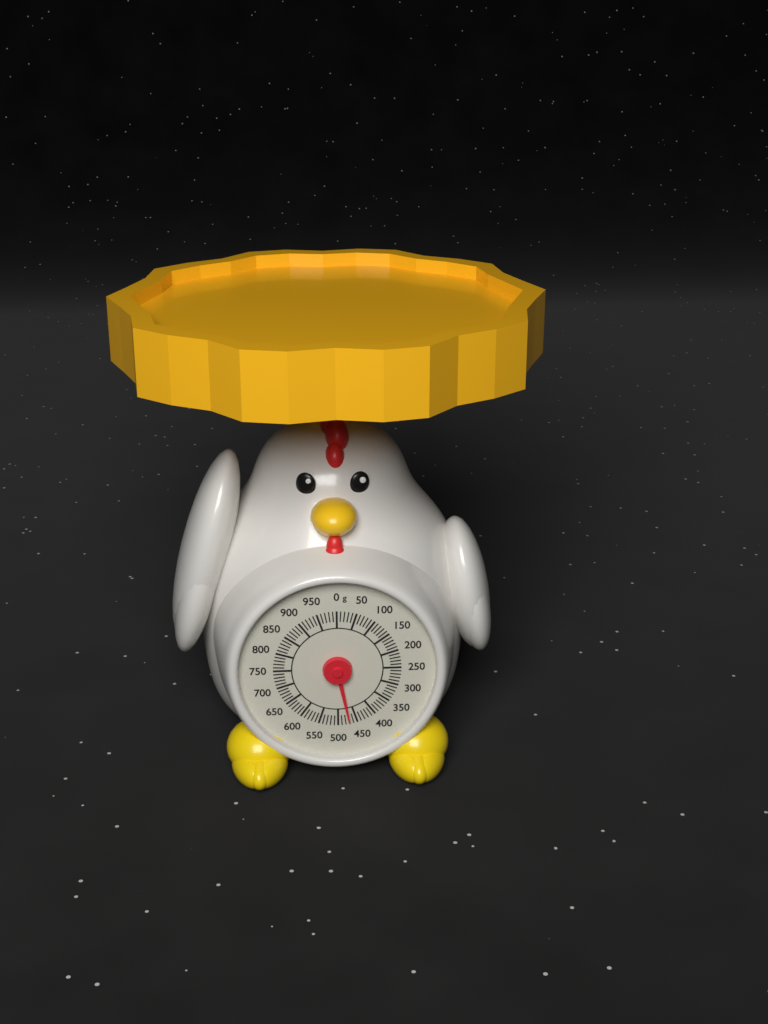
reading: 470 g
